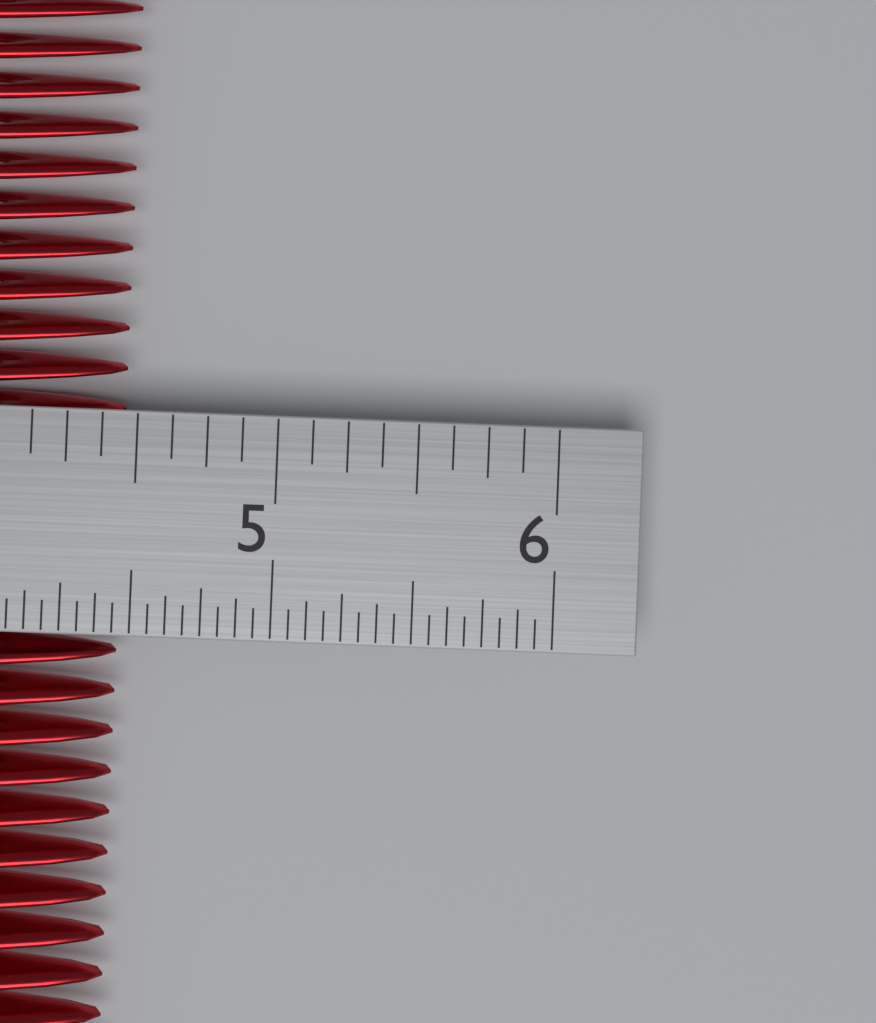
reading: 4.4375 in
